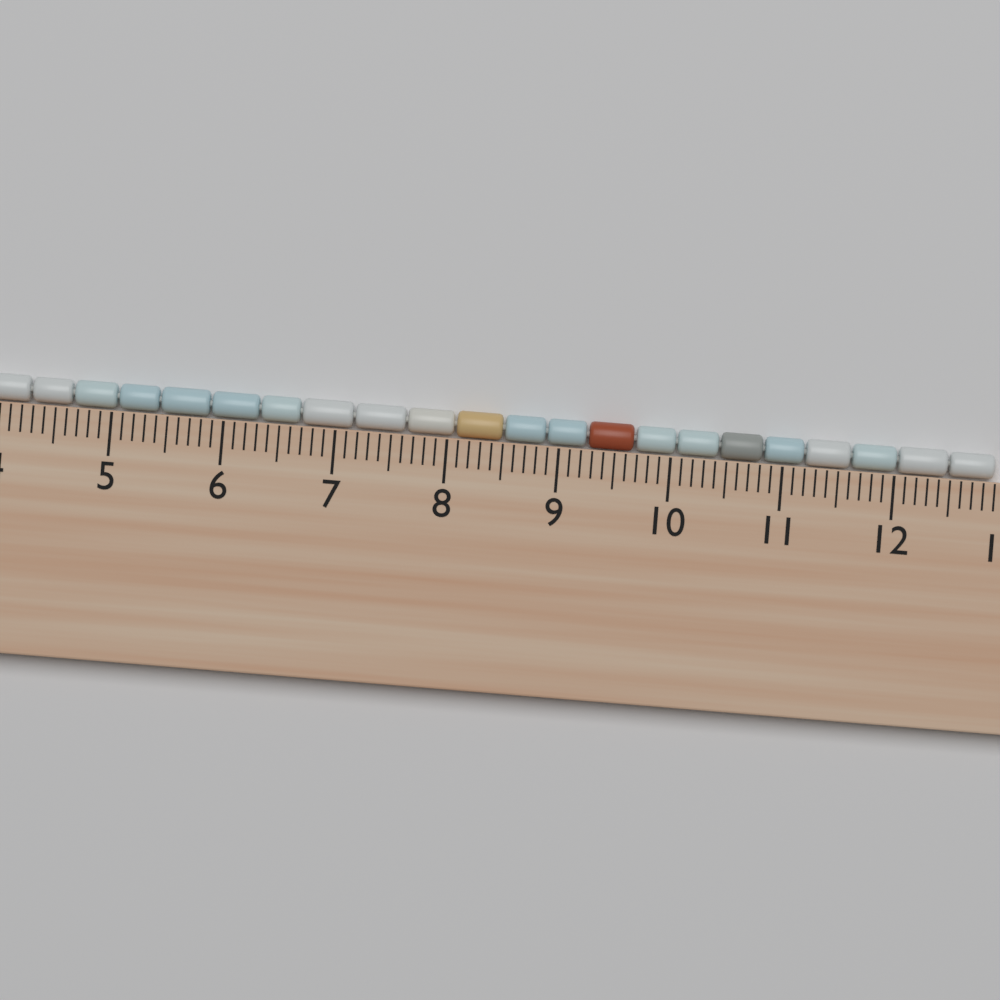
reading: 12.9 cm
